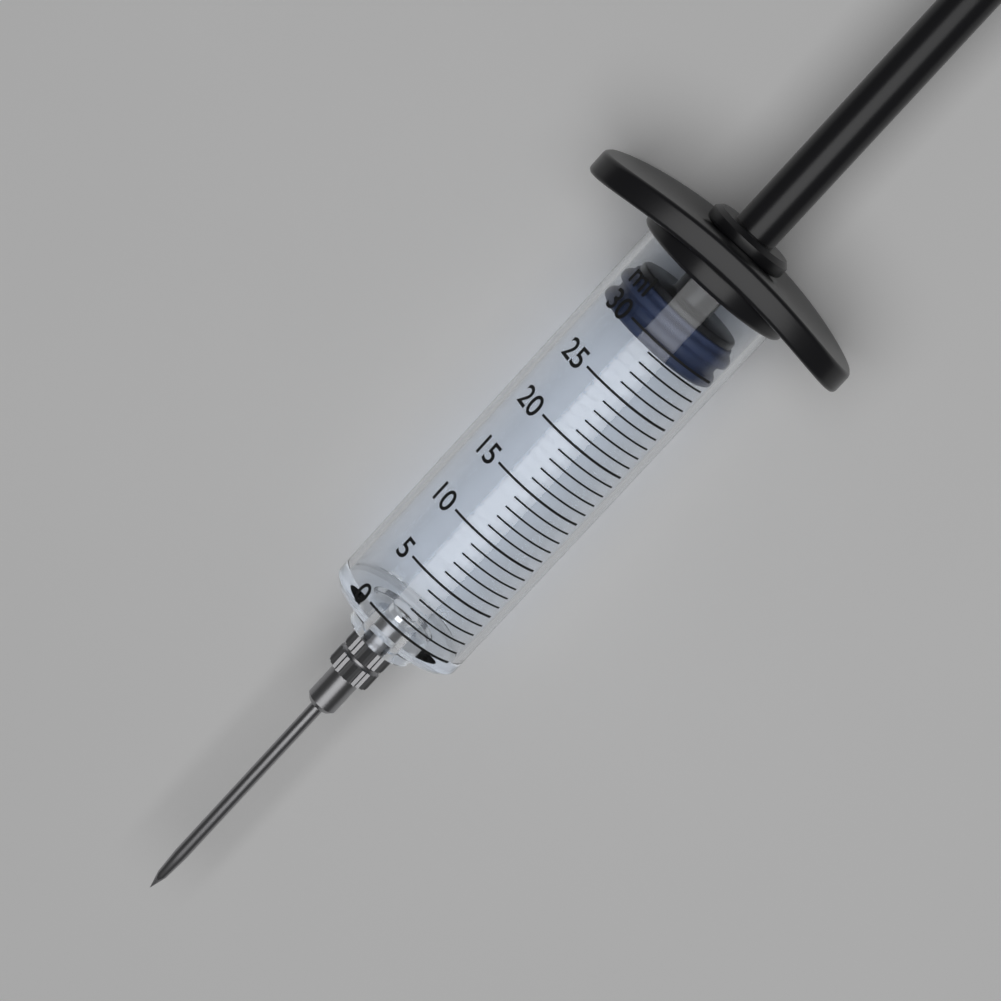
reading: 29 ml
